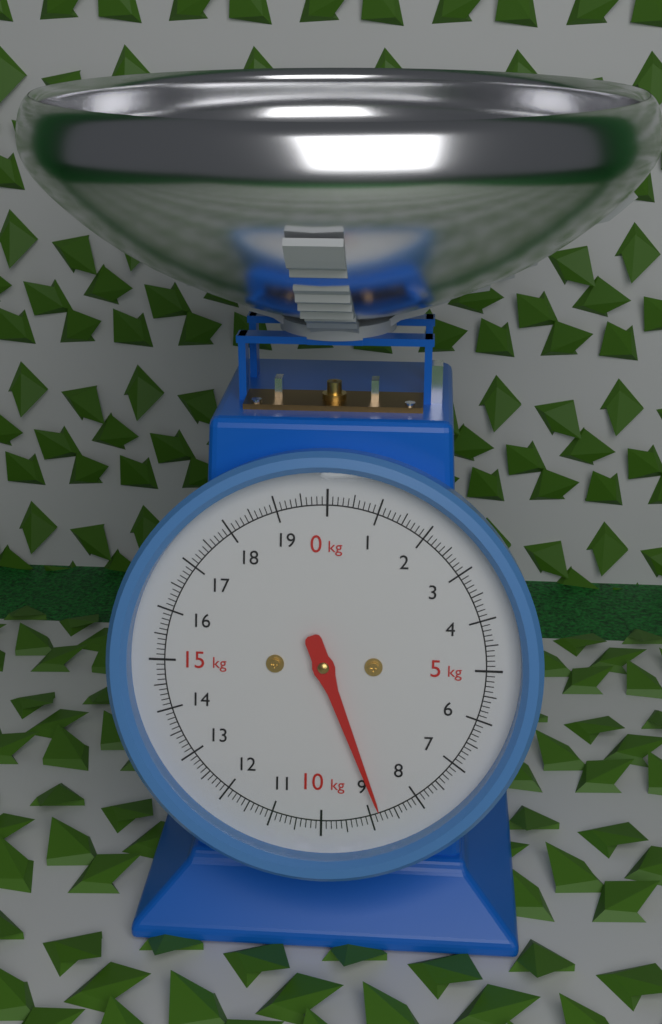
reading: 8.8 kg
